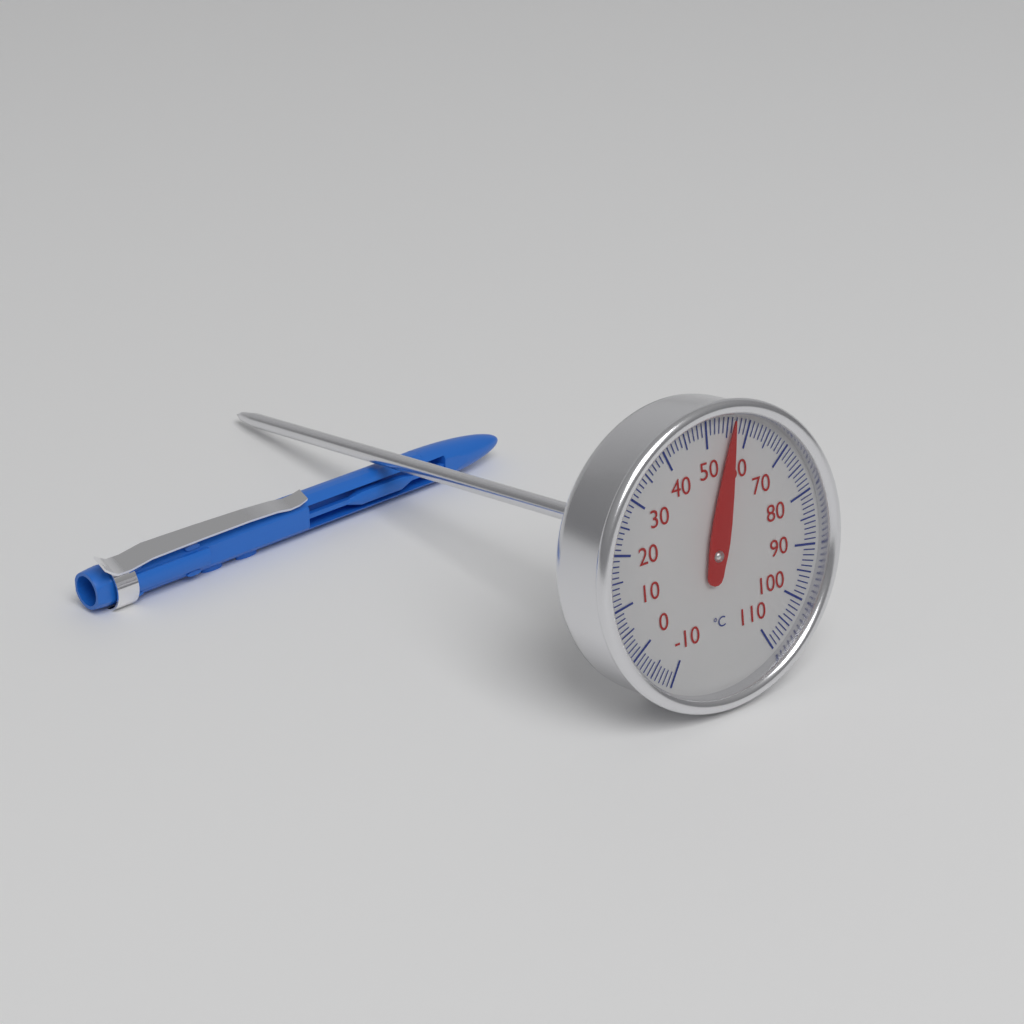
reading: 56 °C
